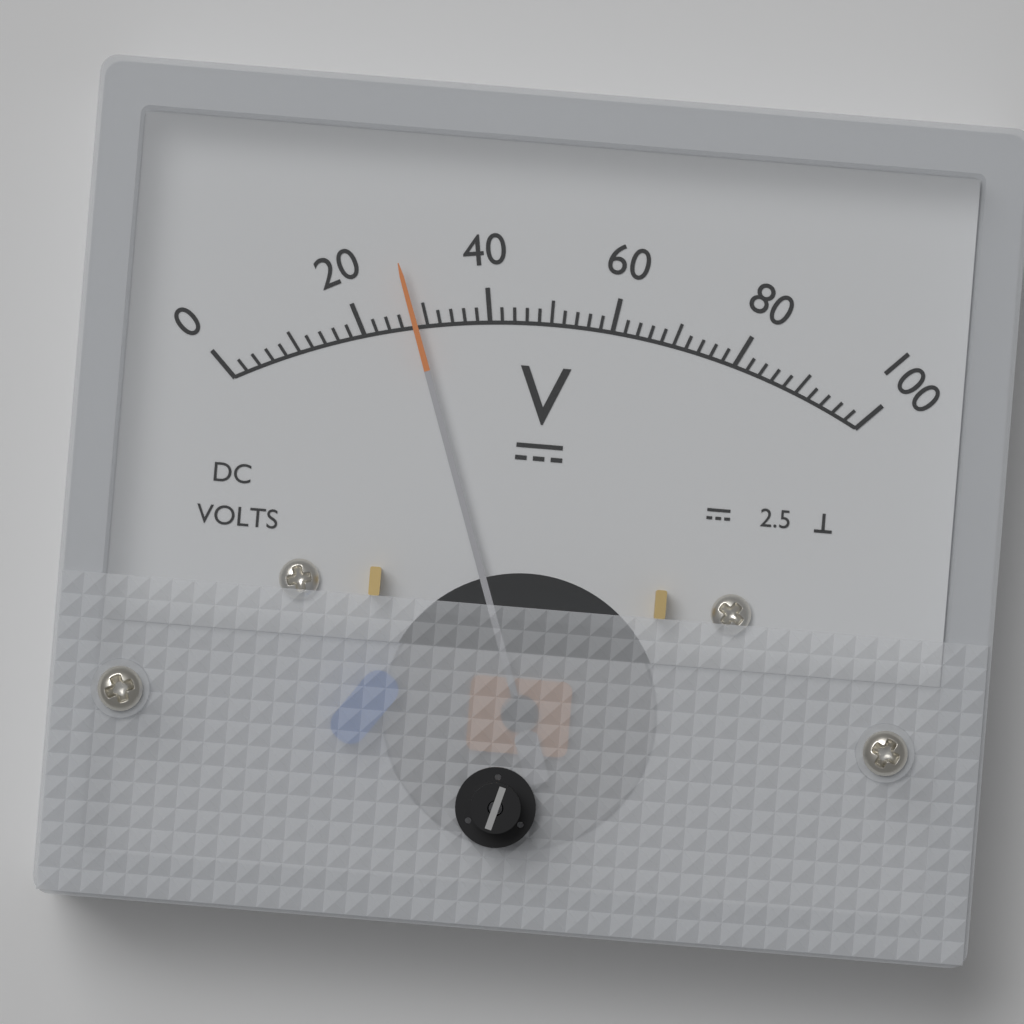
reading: 28 V
